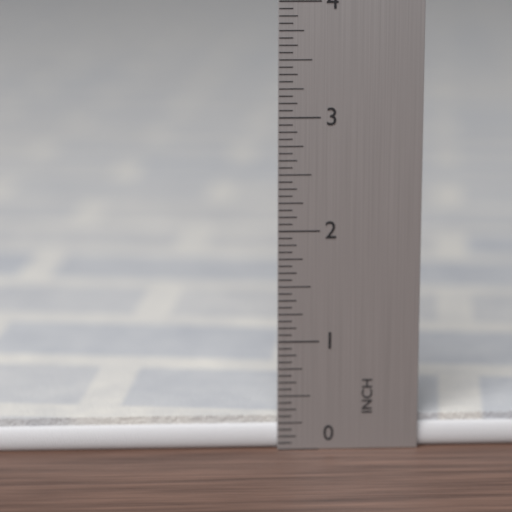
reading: 0.3125 in
